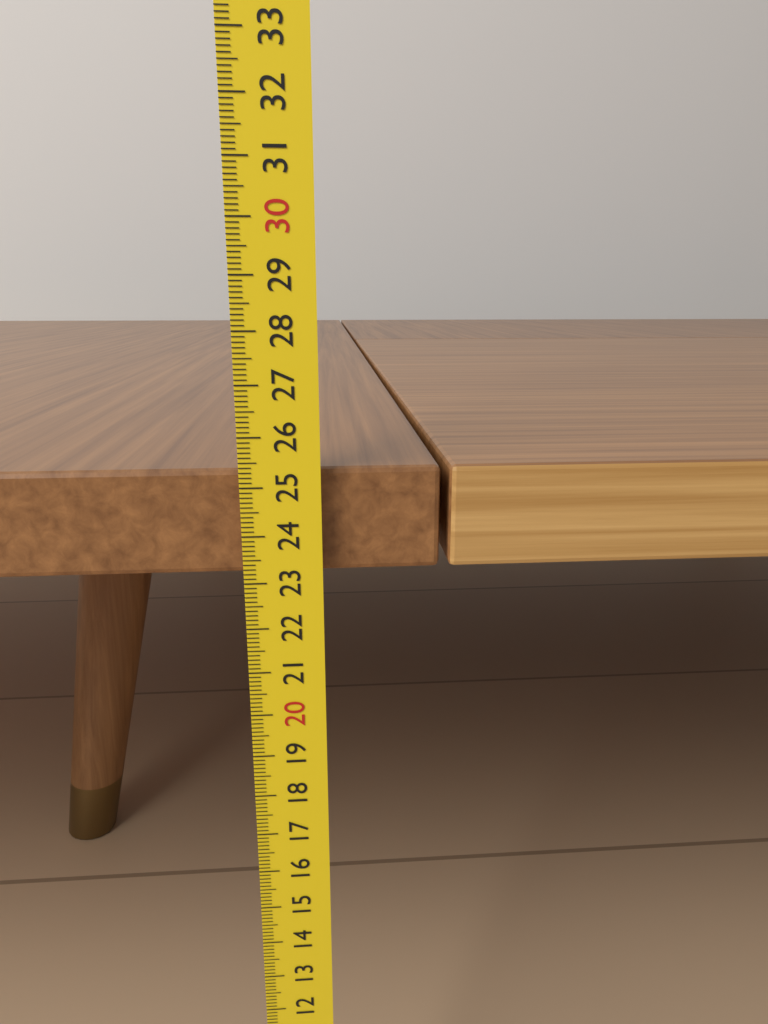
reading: 25.3 cm
